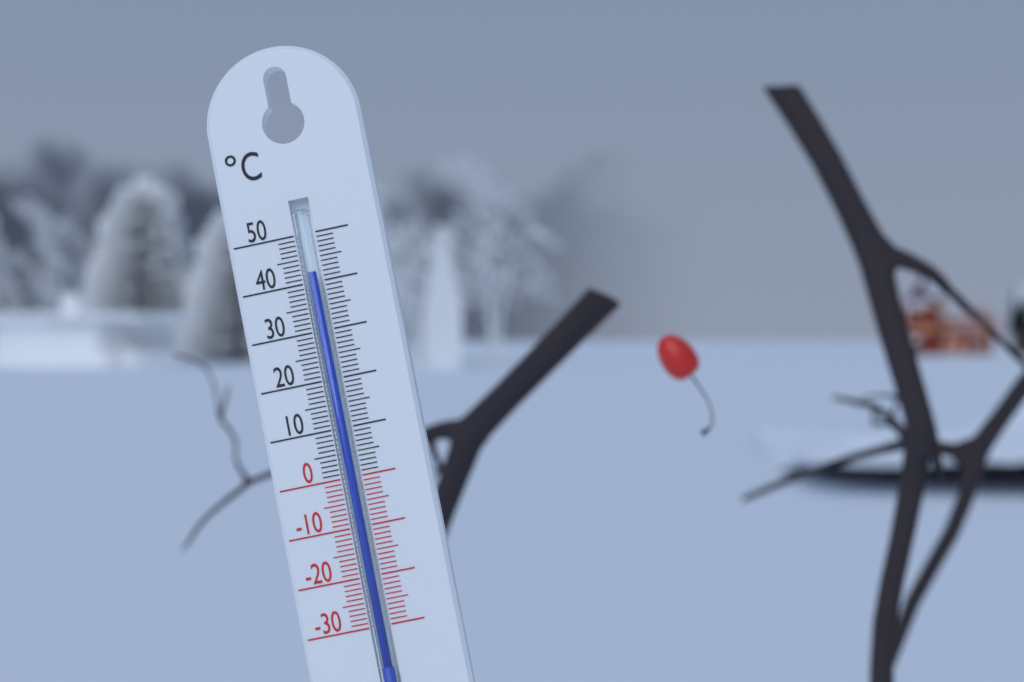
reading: 42 °C
